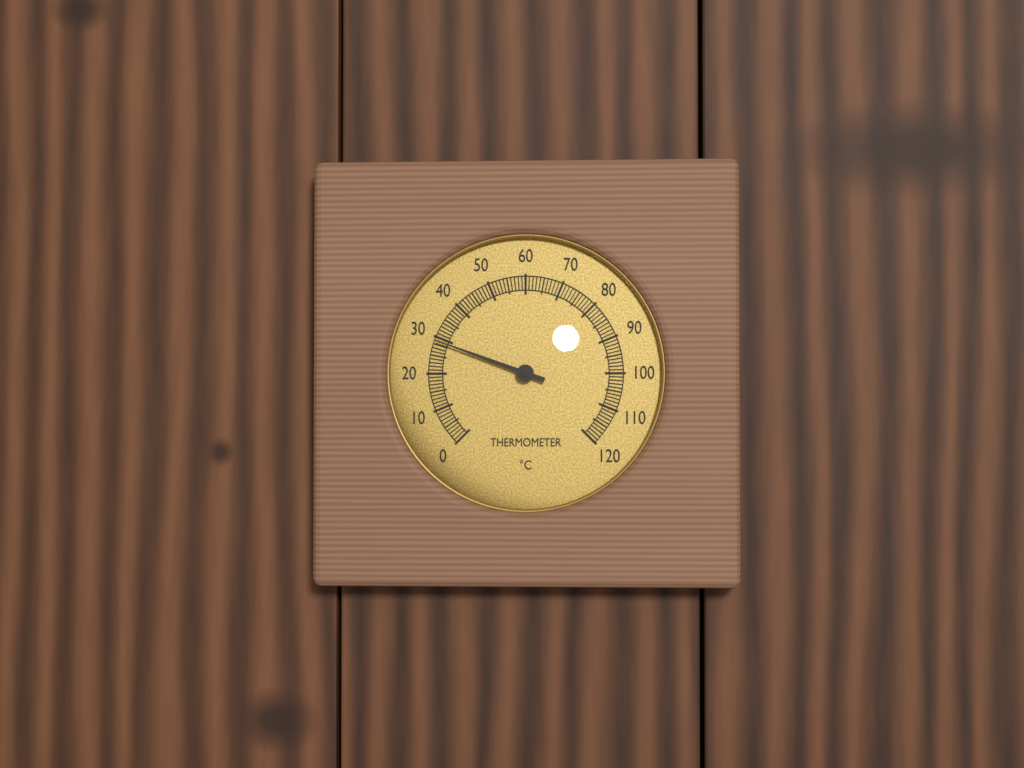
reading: 29 °C
